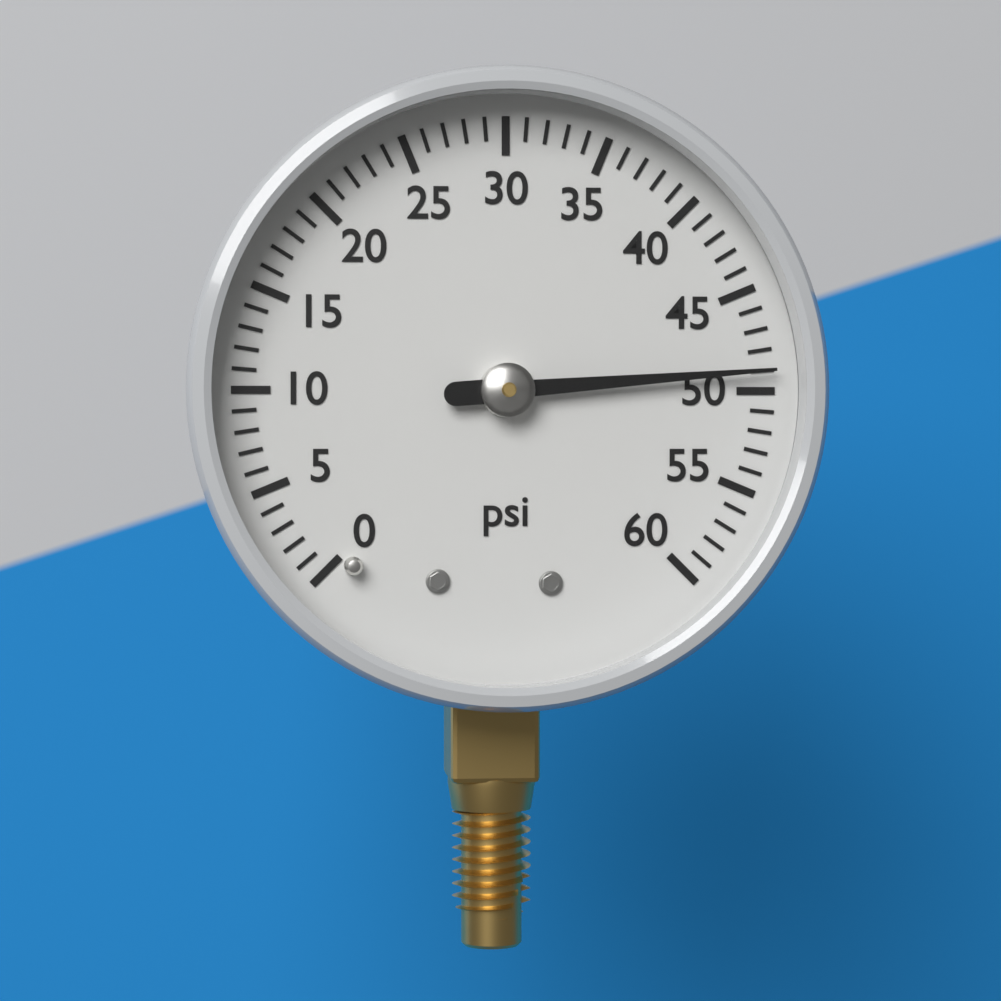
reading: 49 psi
